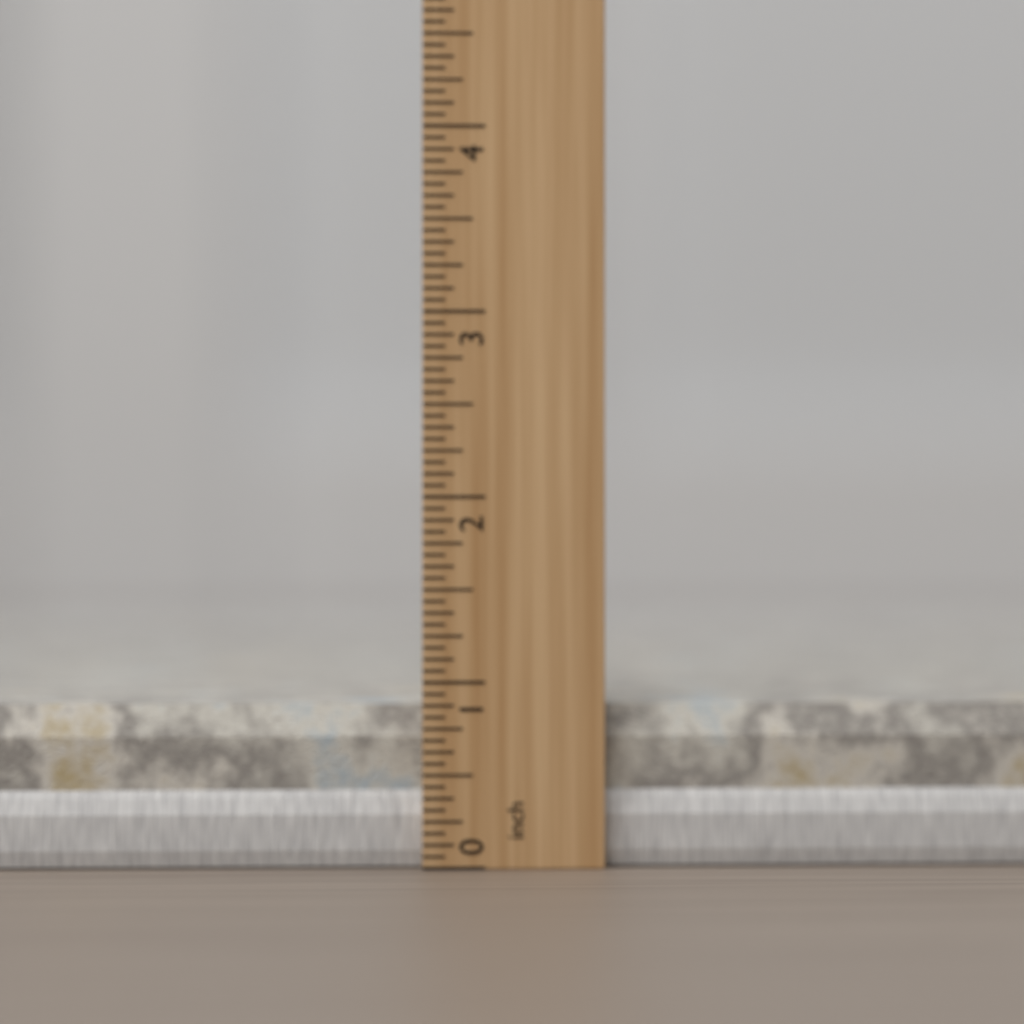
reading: 0.8750 inch
